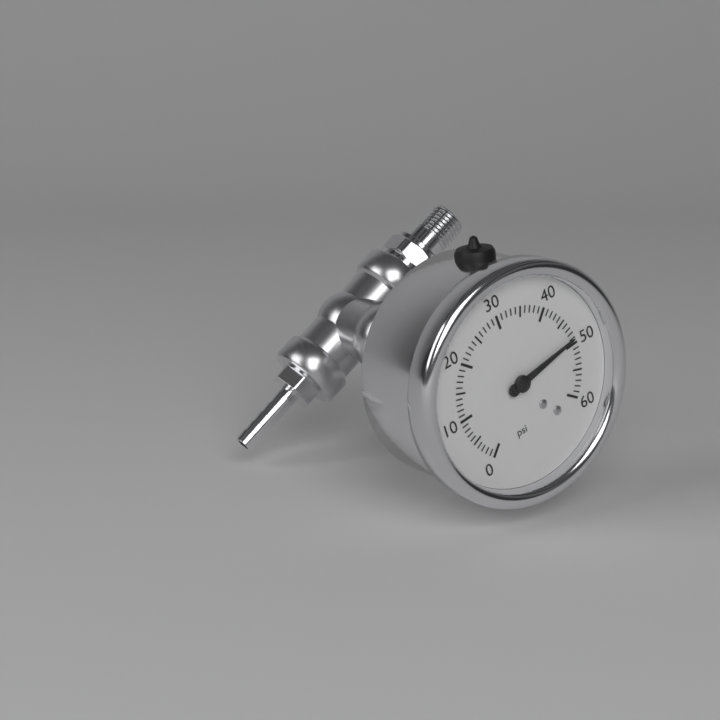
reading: 49 psi
